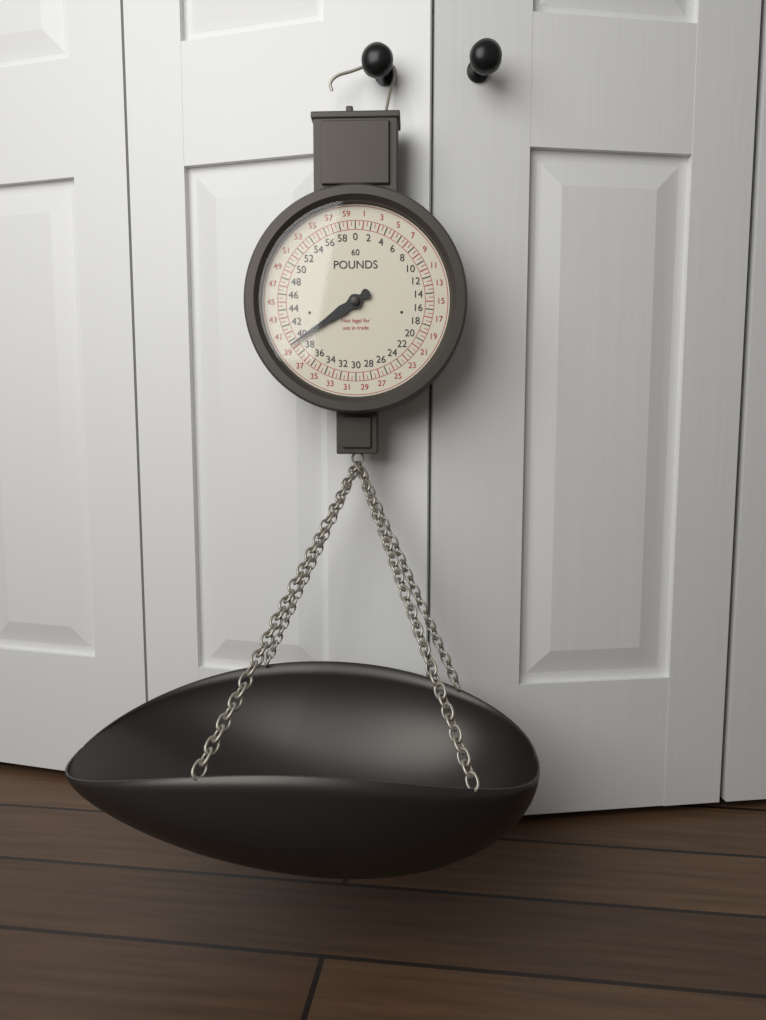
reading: 39.5 lb
